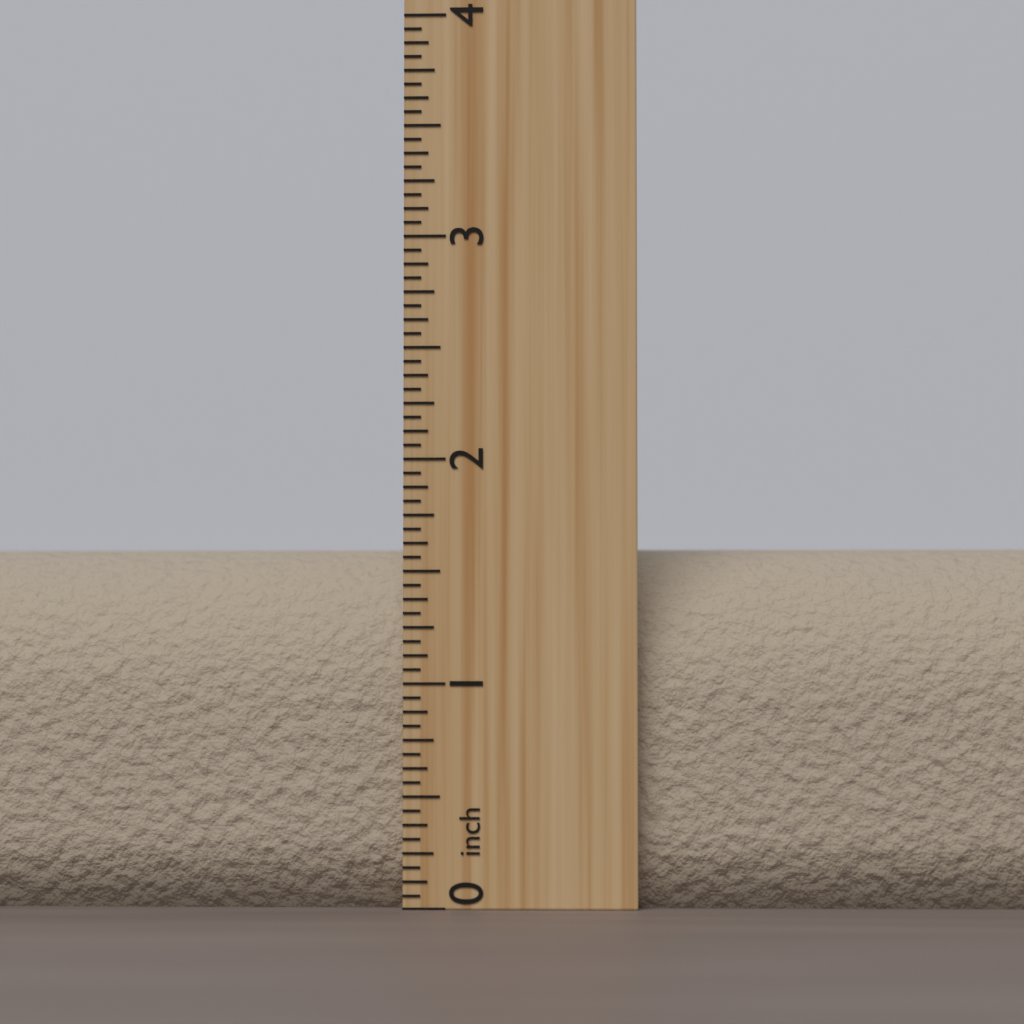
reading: 1.6250 inch
